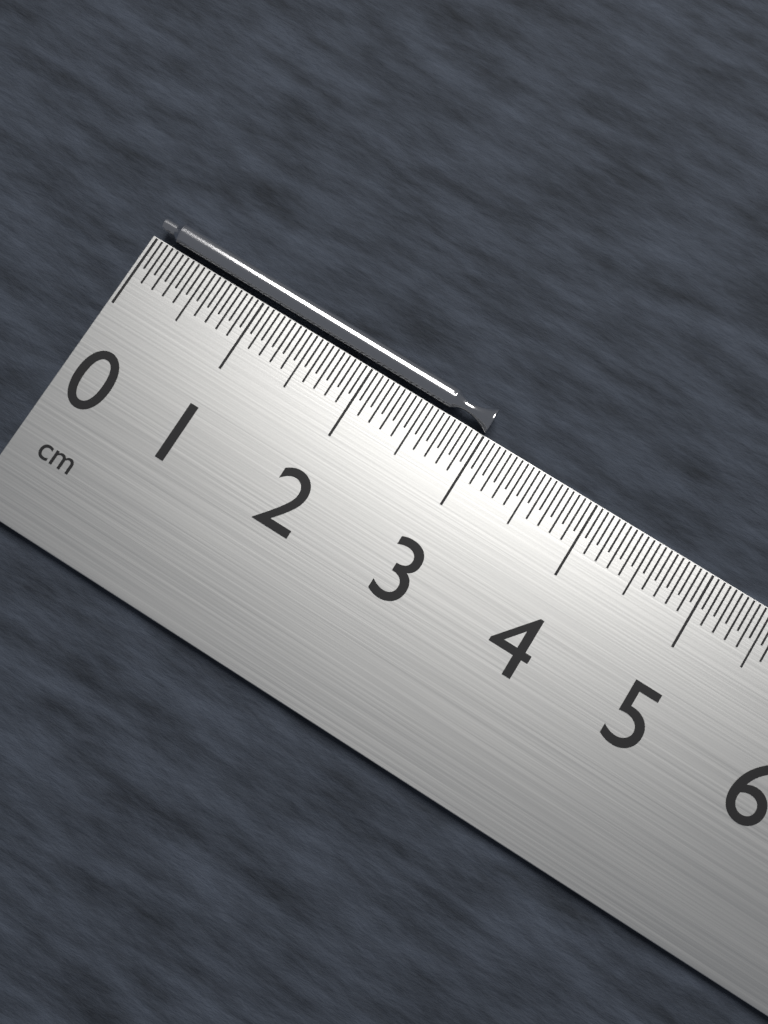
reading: 3.00 cm
